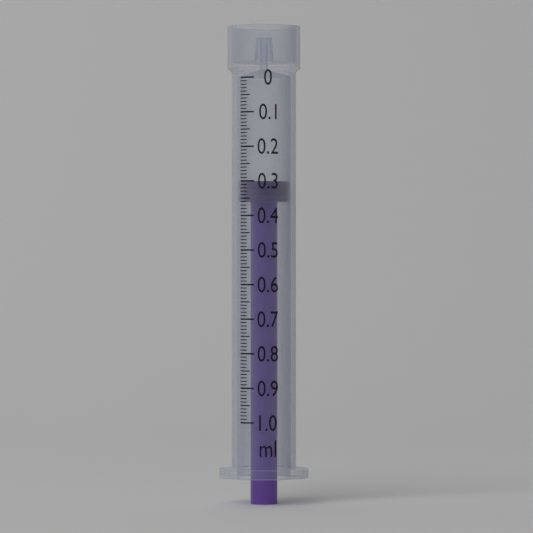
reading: 0.30 ml
